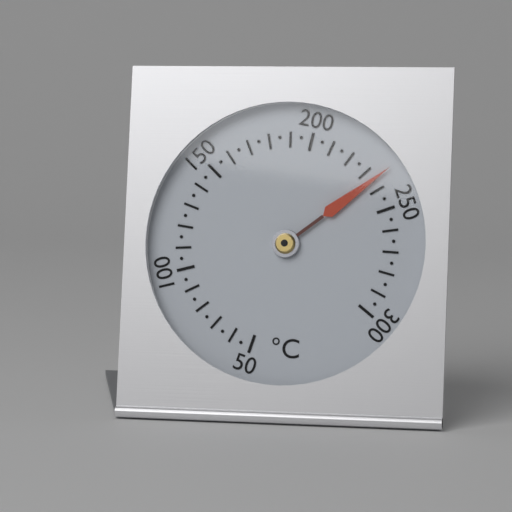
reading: 235 °C
